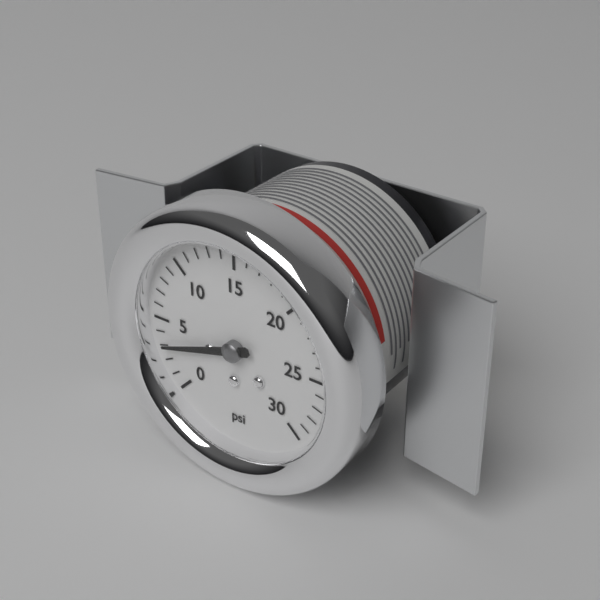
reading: 3 psi
